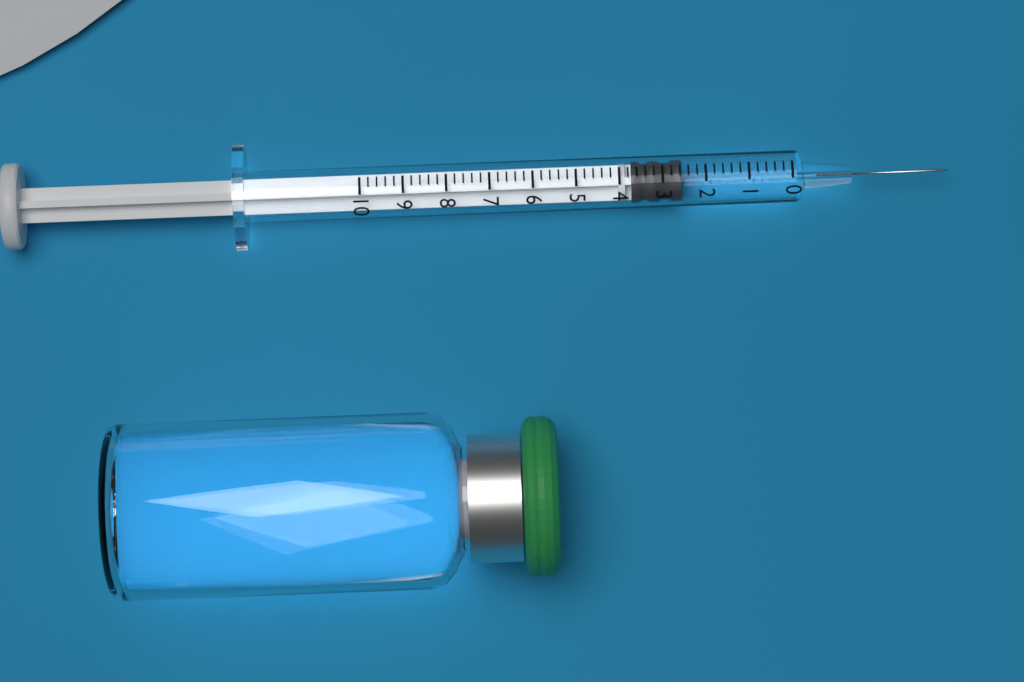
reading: 2.6 (no unit)
